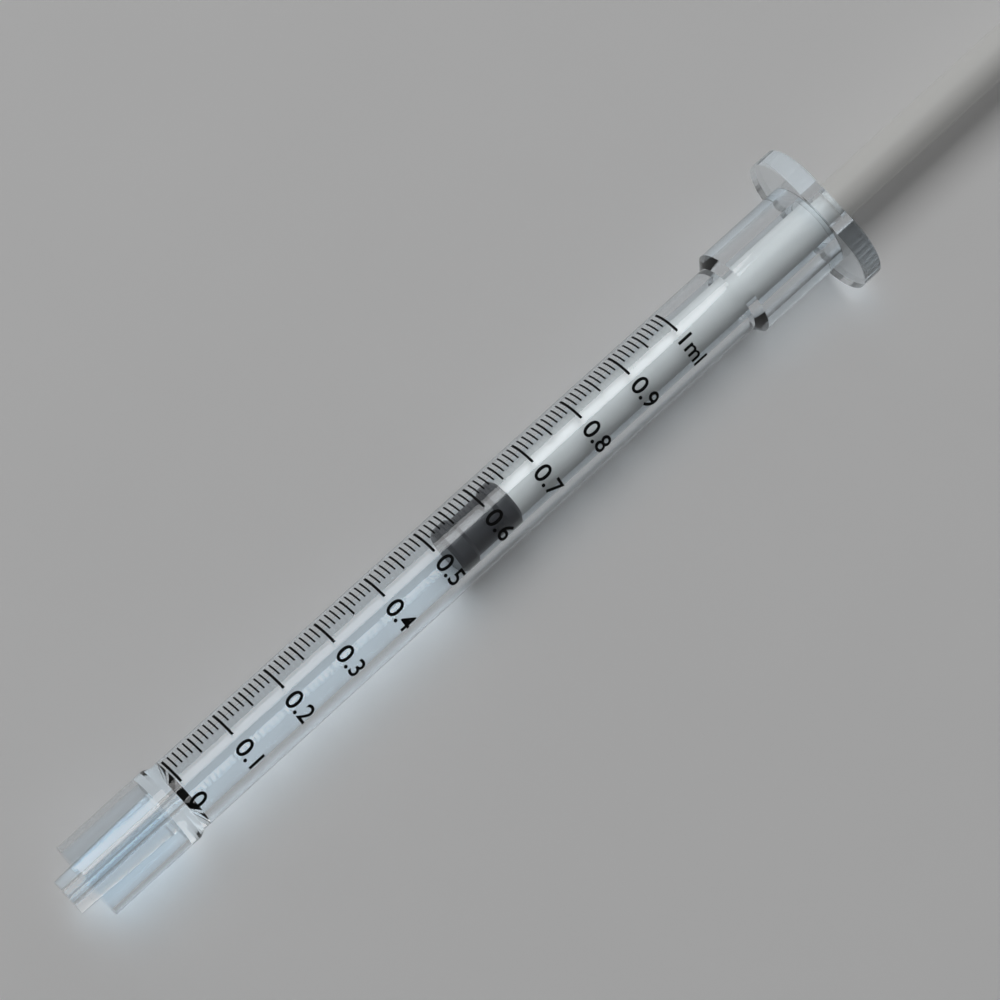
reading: 0.52 ml
